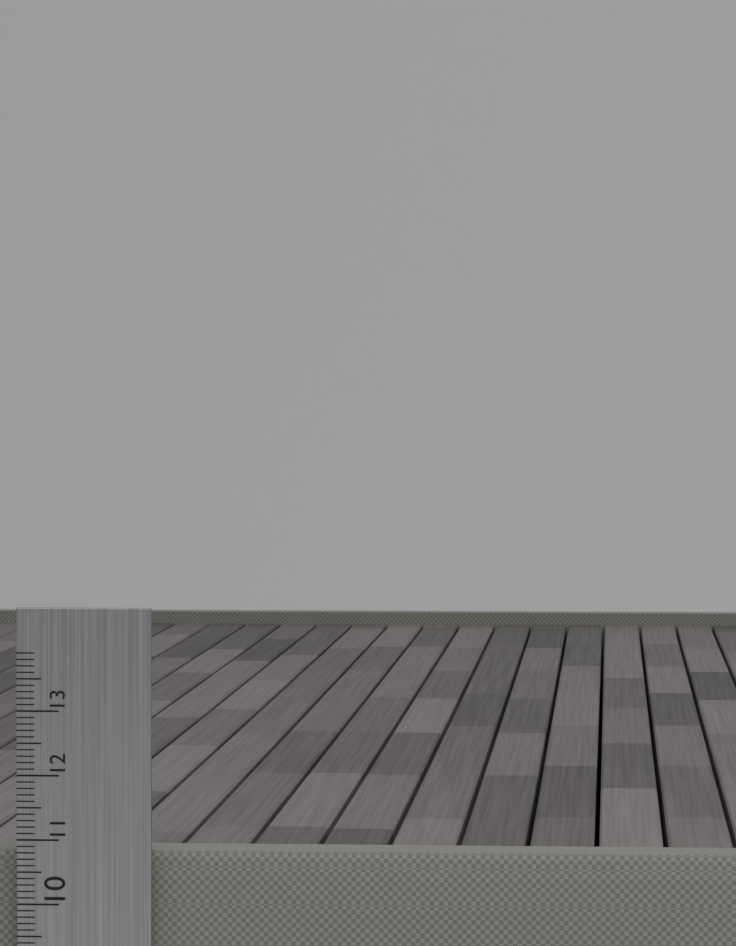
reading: 10.8 cm
